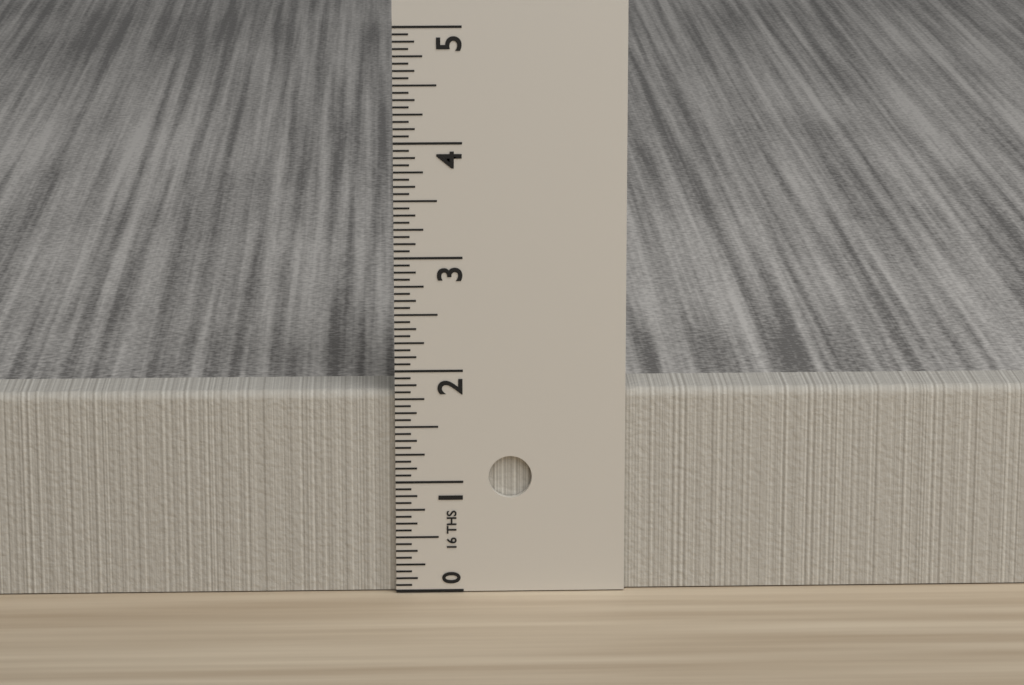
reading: 1.8125 in
